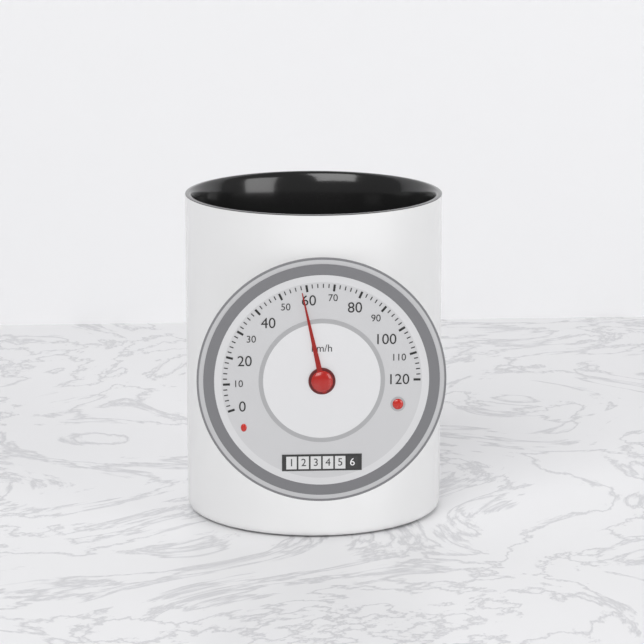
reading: 58 km/h
